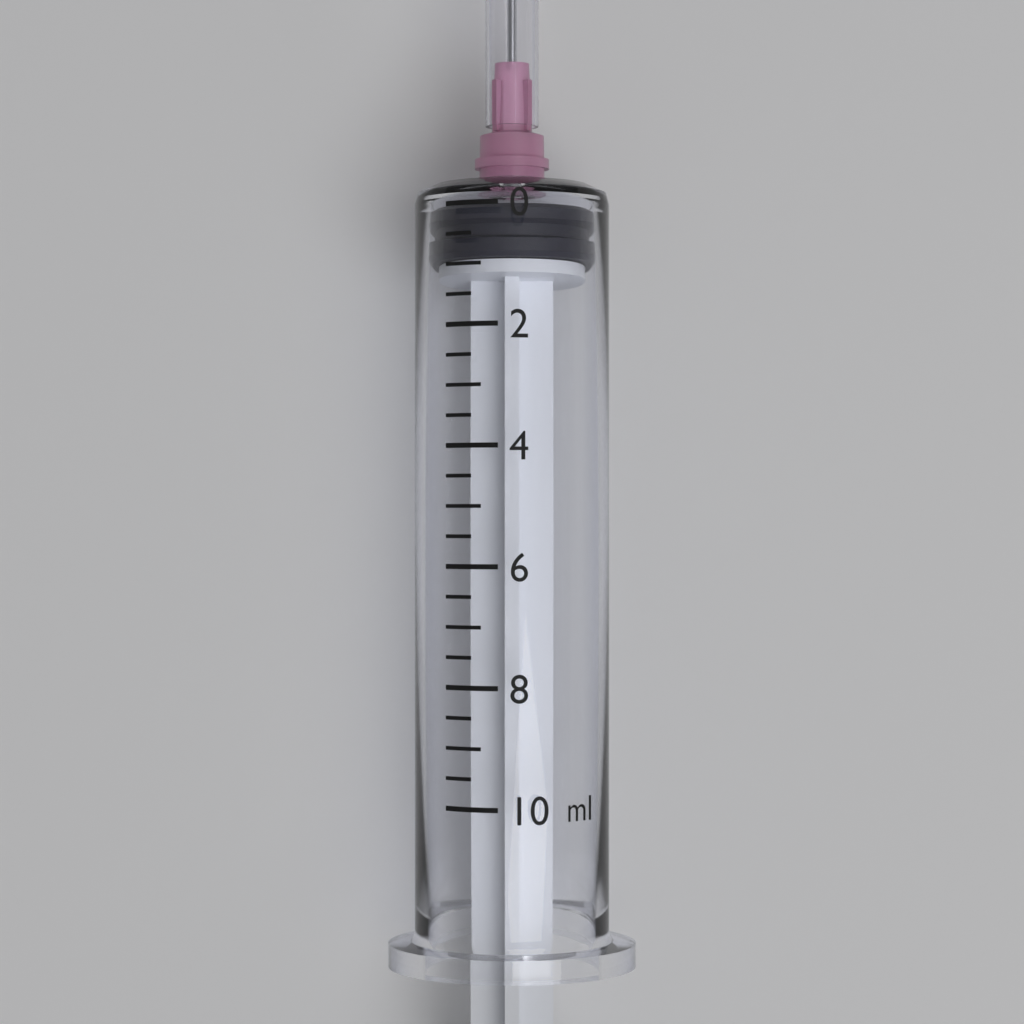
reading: 0.0 ml
